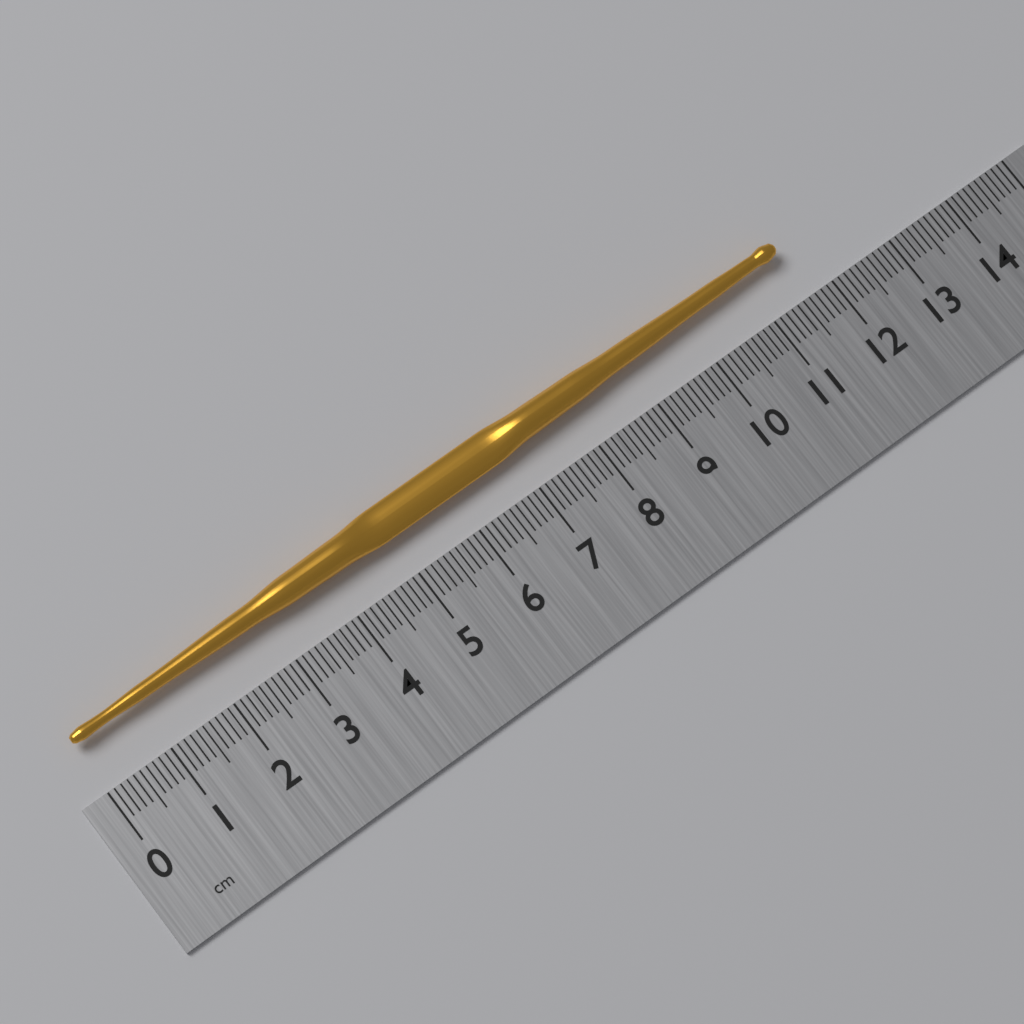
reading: 11.6 cm
